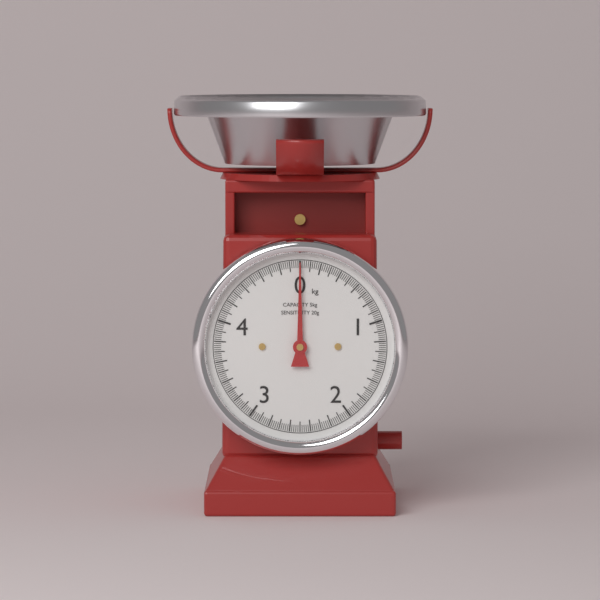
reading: 0.00 kg
